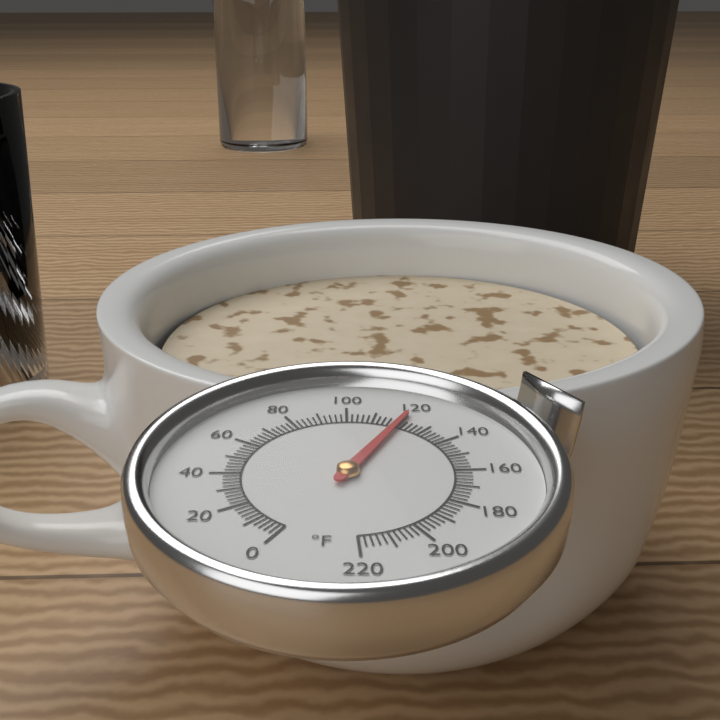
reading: 120 °F
